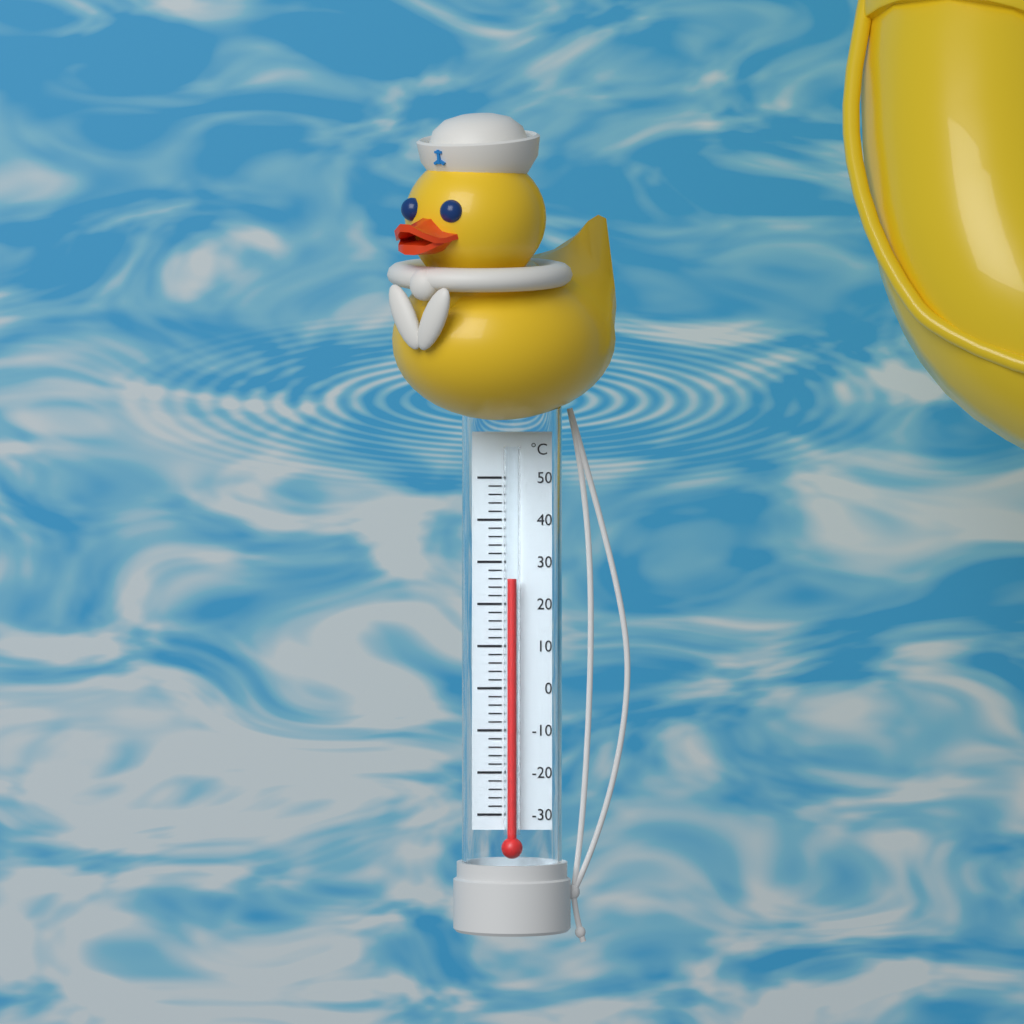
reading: 26 °C
